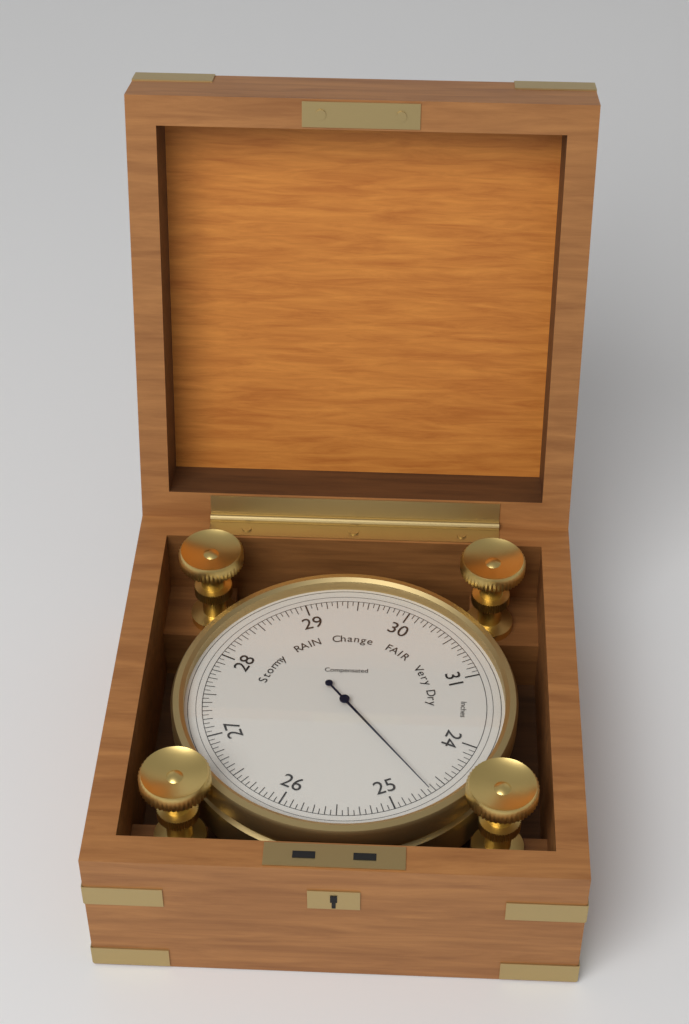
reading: 24.65 inHg
